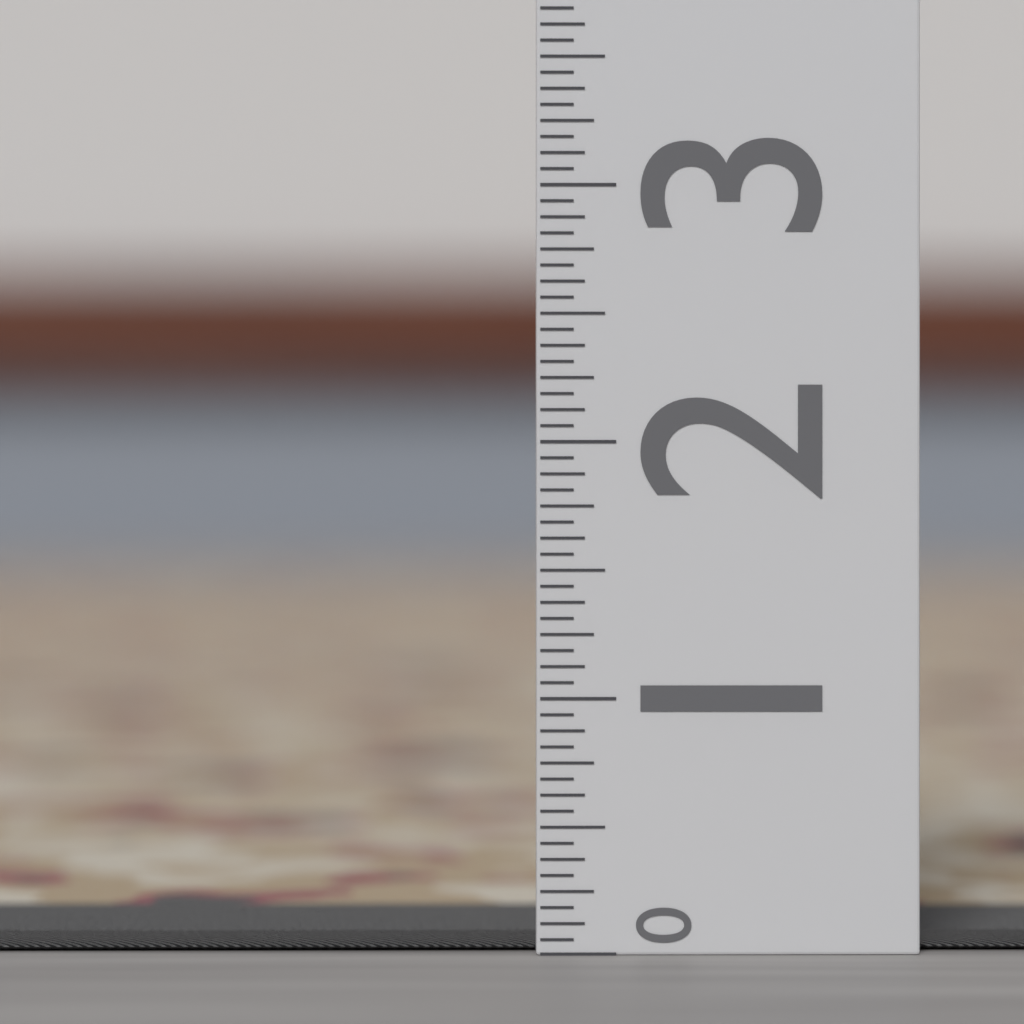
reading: 0.0625 (no unit)
